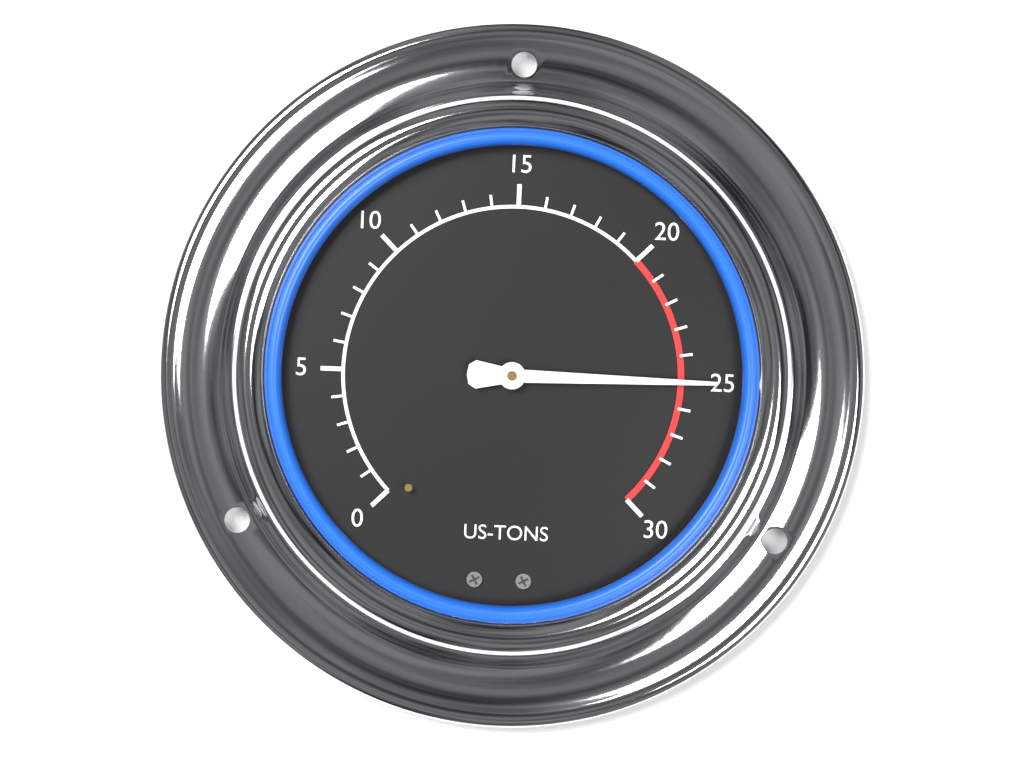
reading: 25 US-TONS
